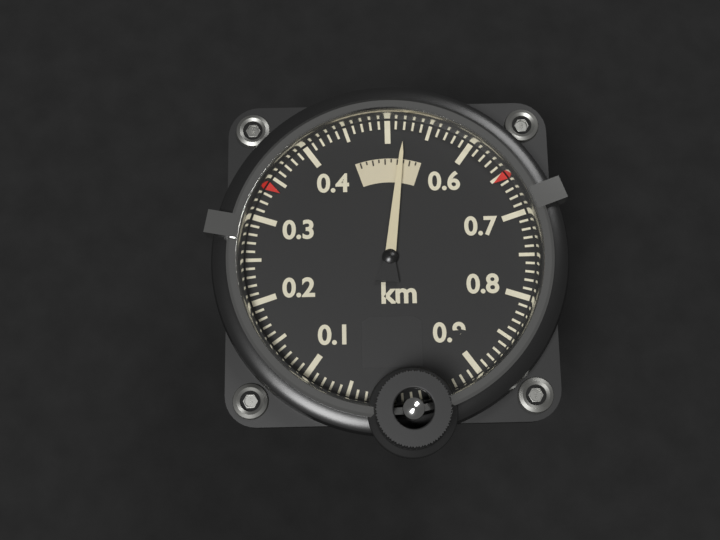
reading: 0.52 km
